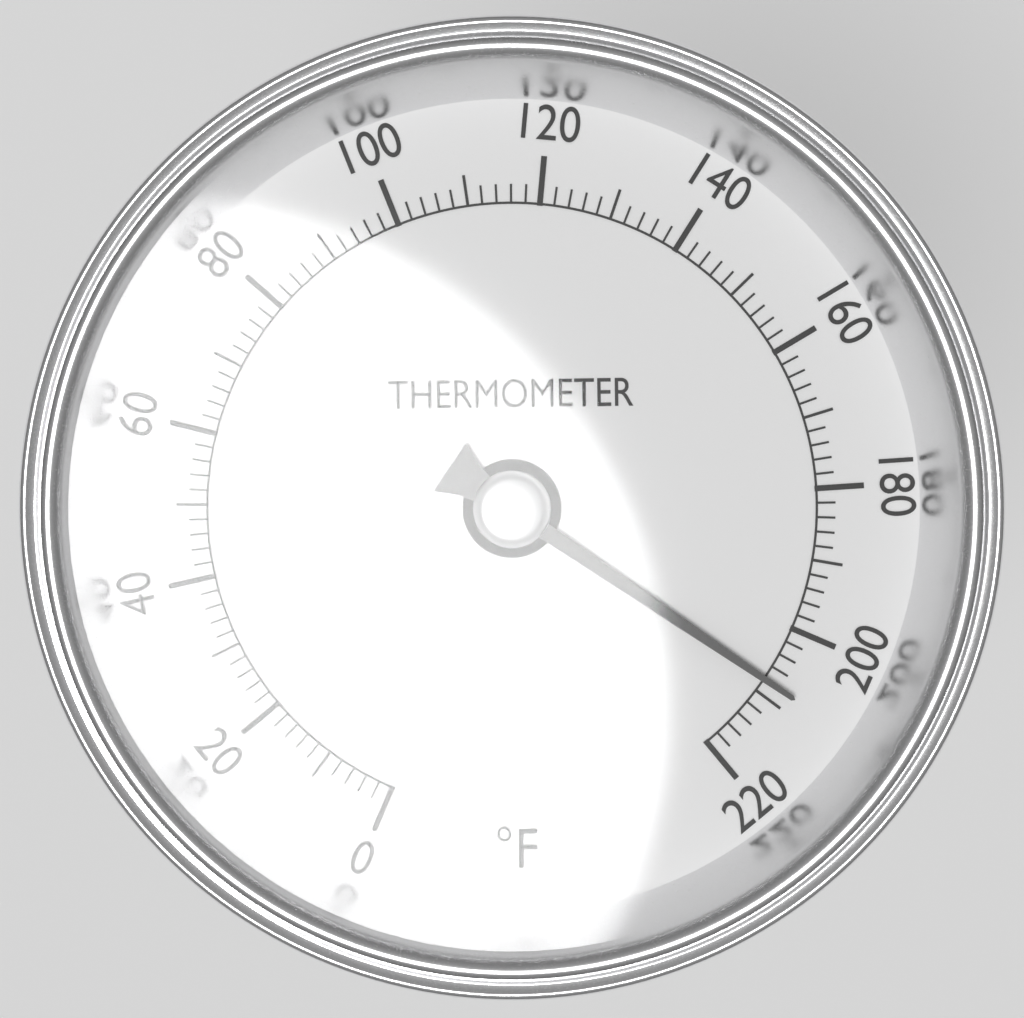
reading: 208 °F
